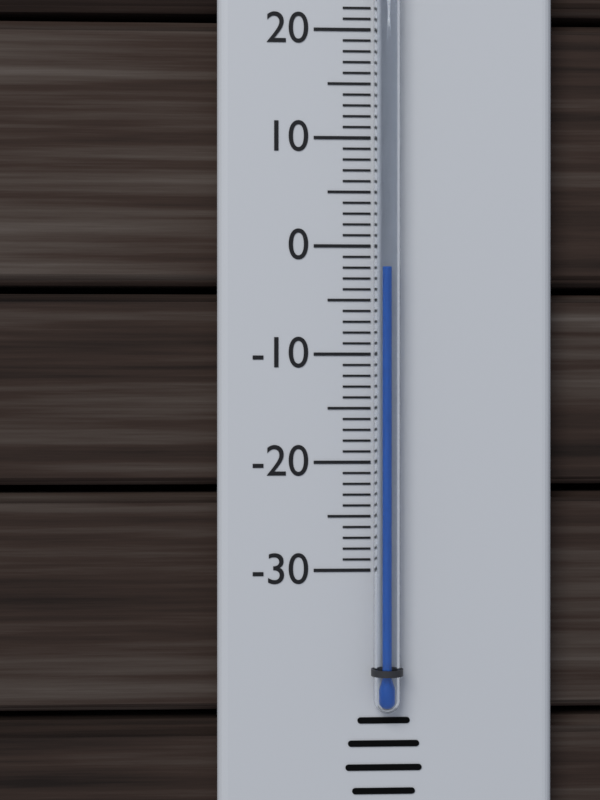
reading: -2 °C
